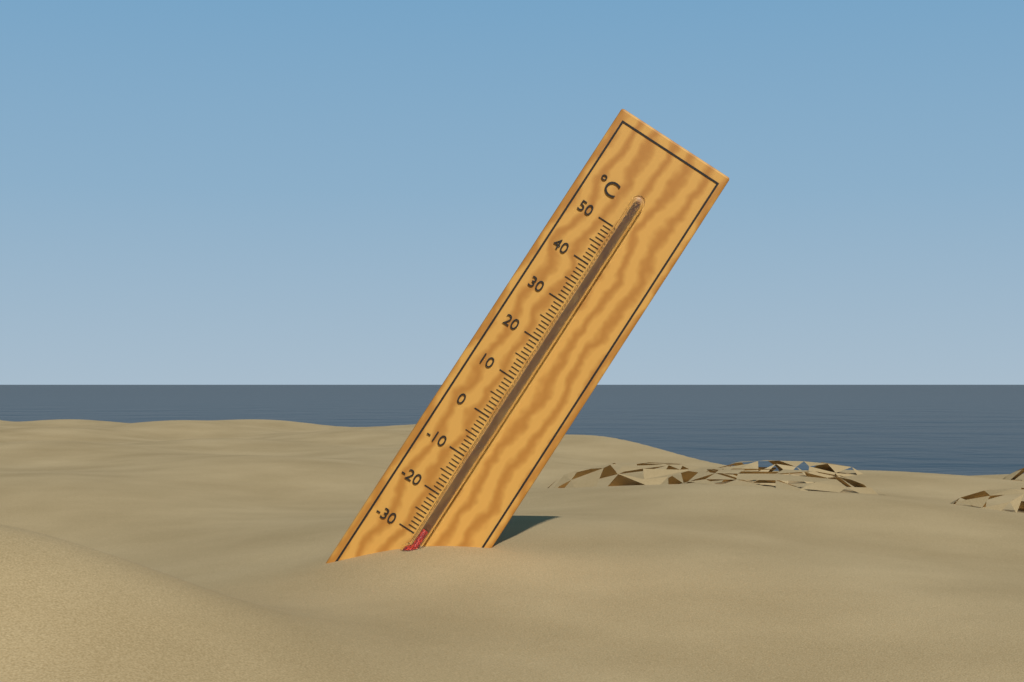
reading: -28 °C
